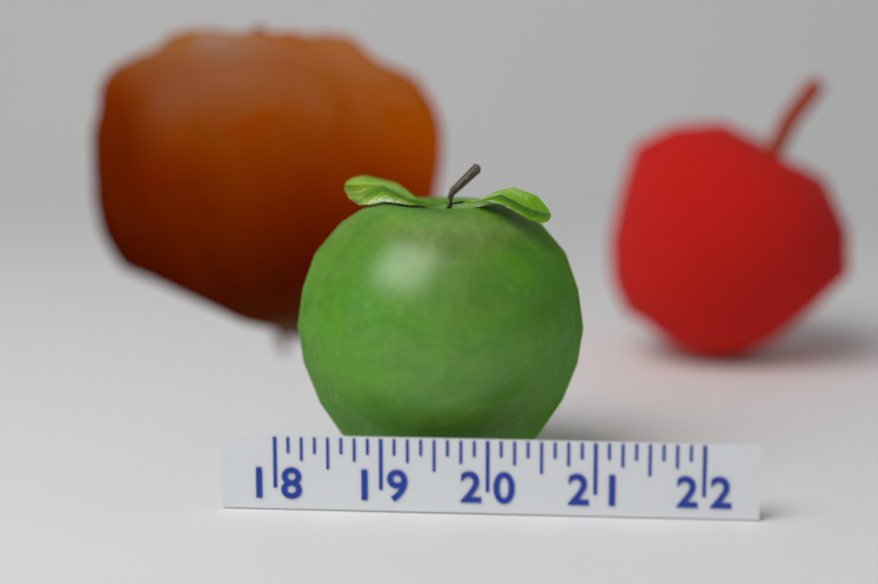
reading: 20.875 (no unit)
